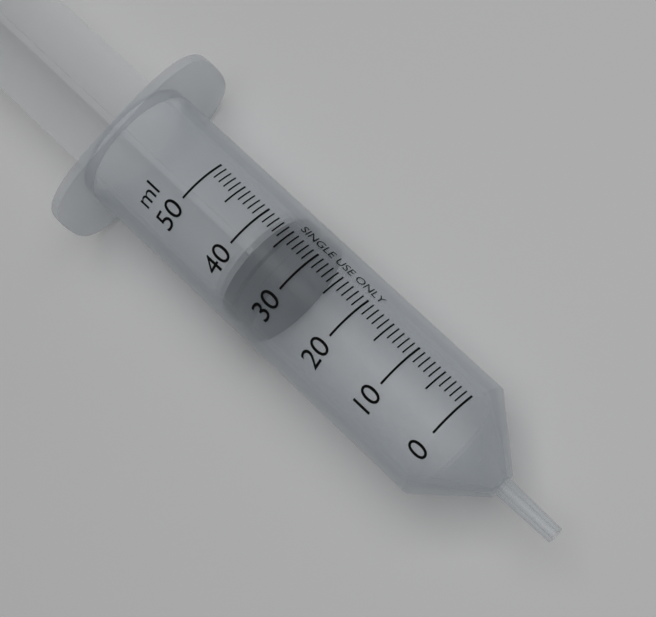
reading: 31 ml
